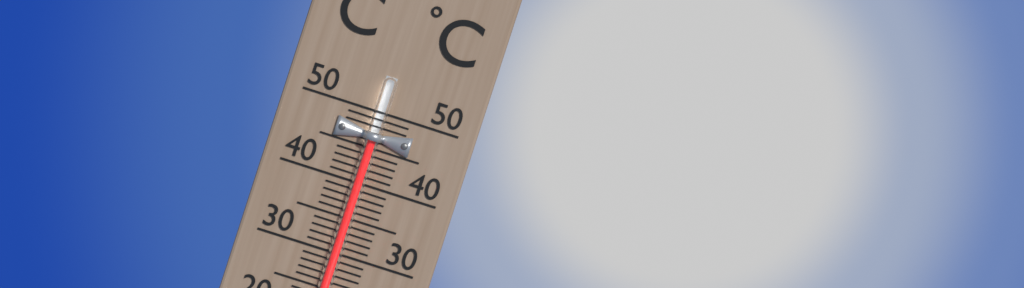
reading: 46 °C
